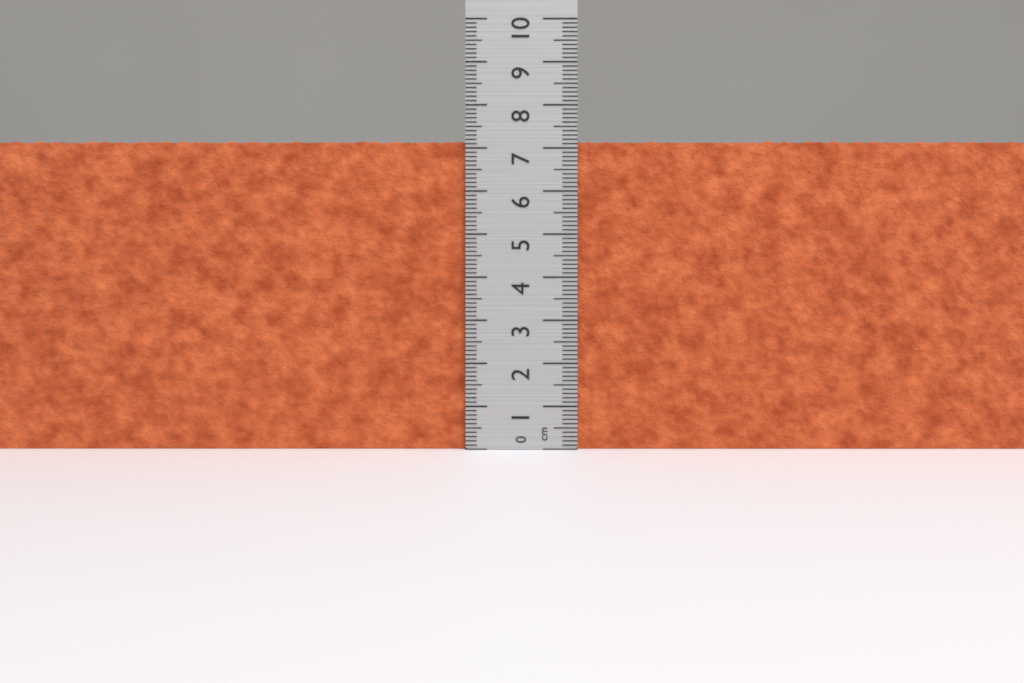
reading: 7.2 cm
